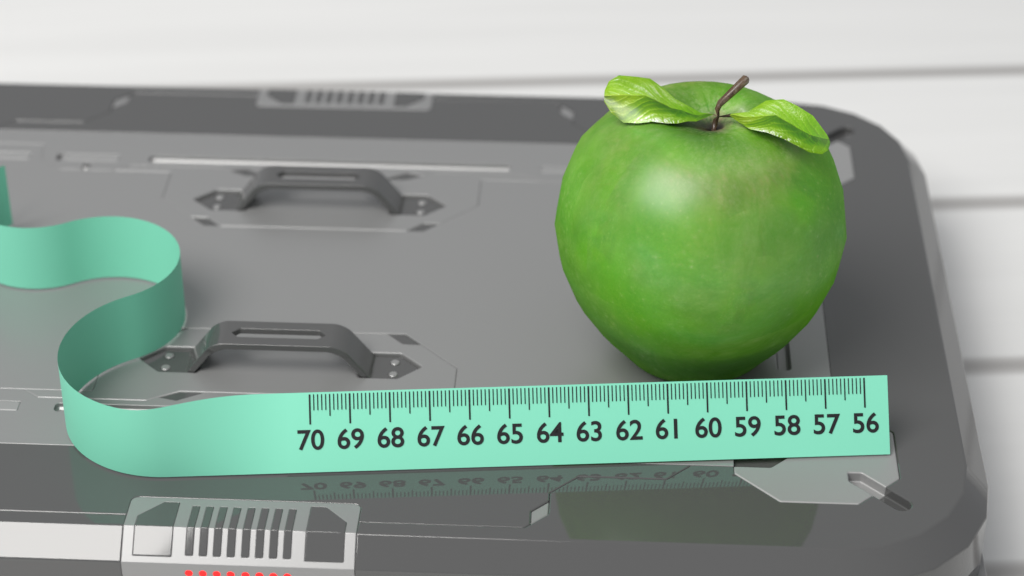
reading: 63.6 (no unit)
